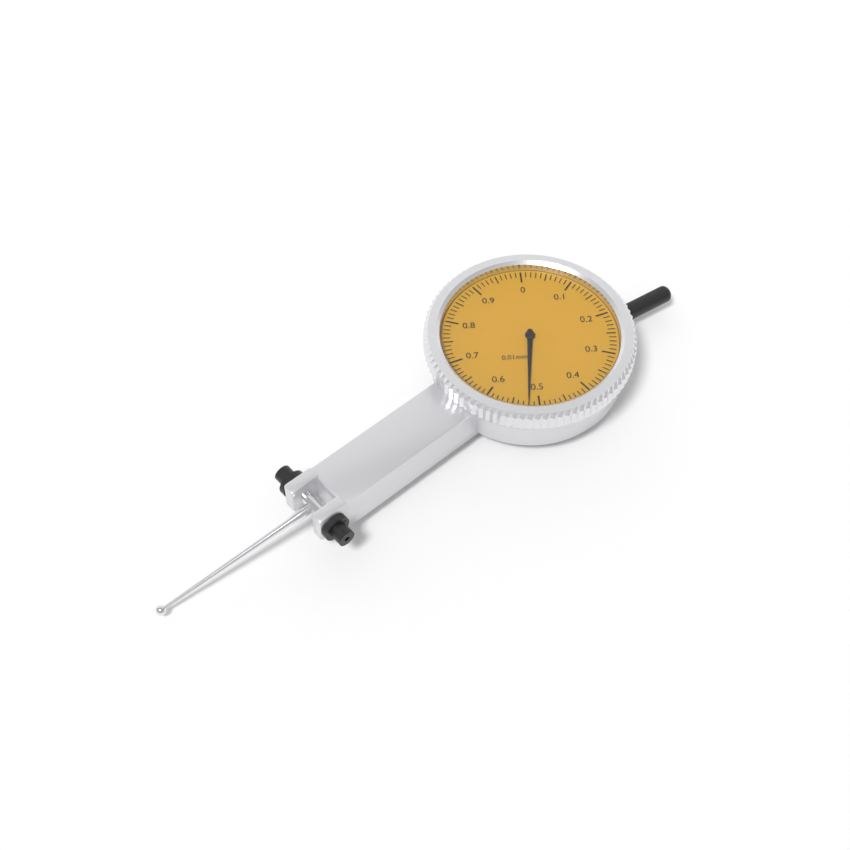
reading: 0.52 mm
